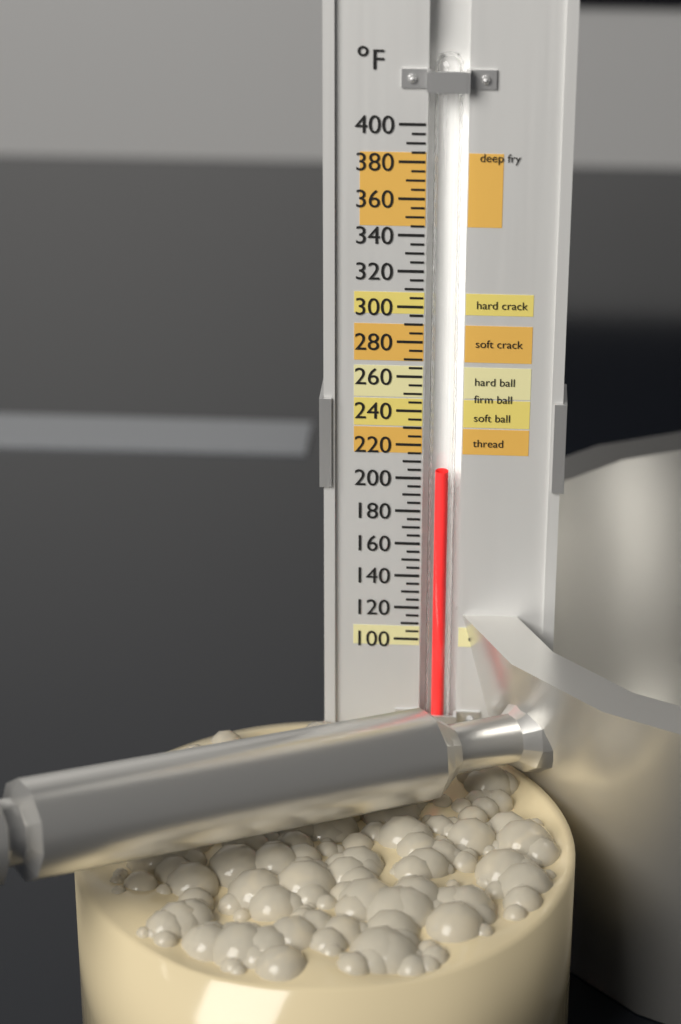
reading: 205 °F
